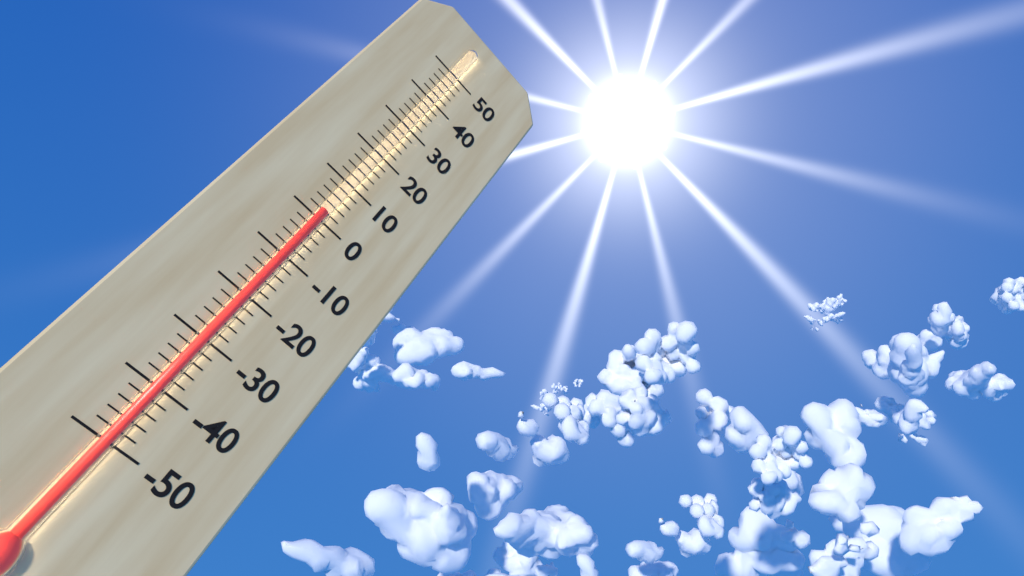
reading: 2 (no unit)
